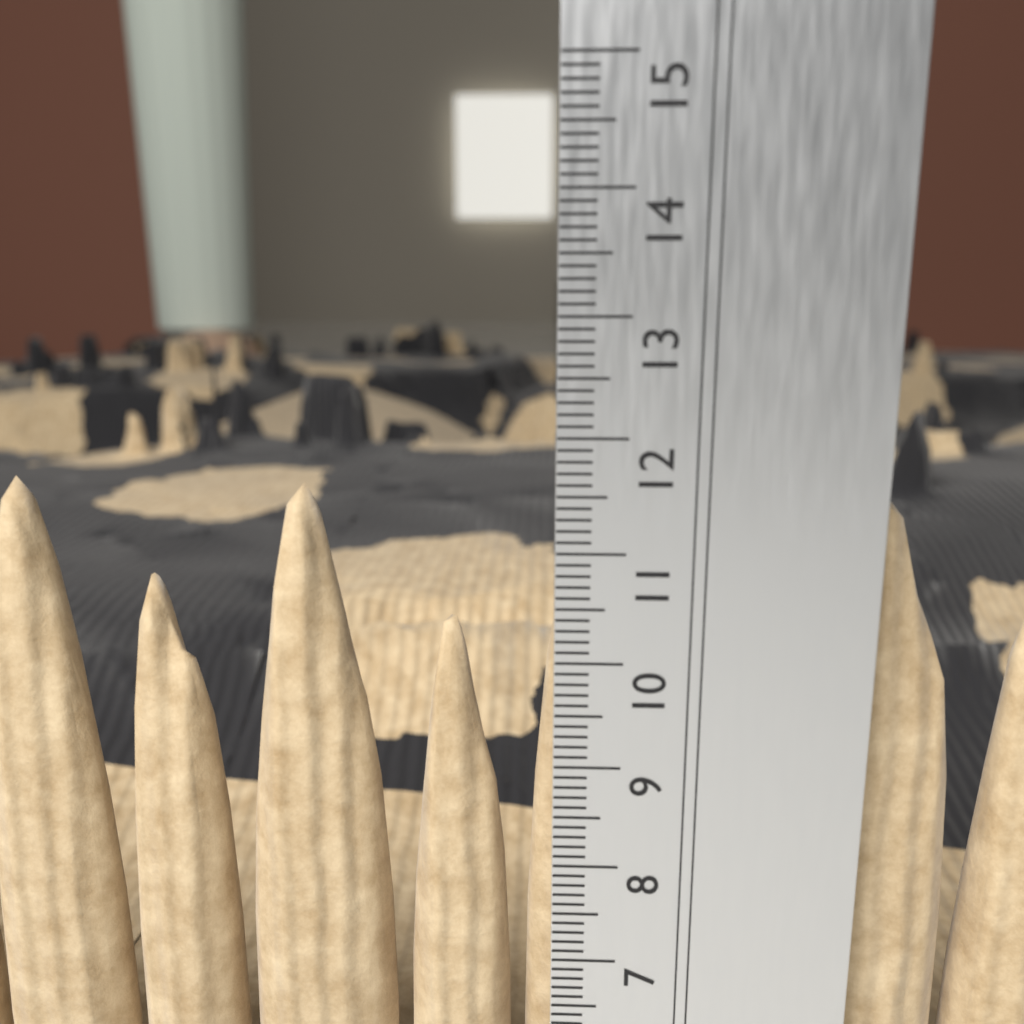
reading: 11.5 cm
